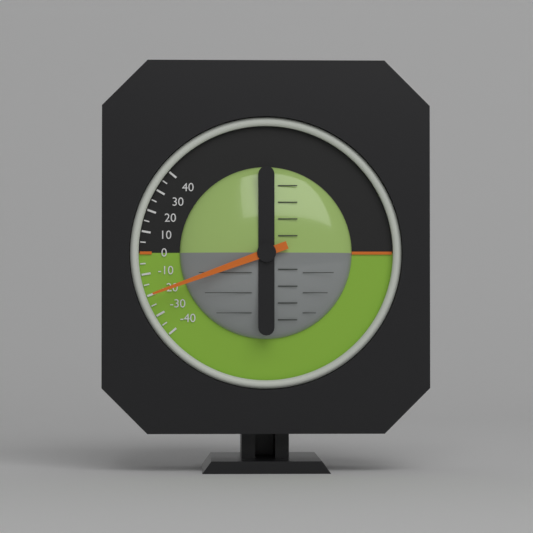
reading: -20 (no unit)
